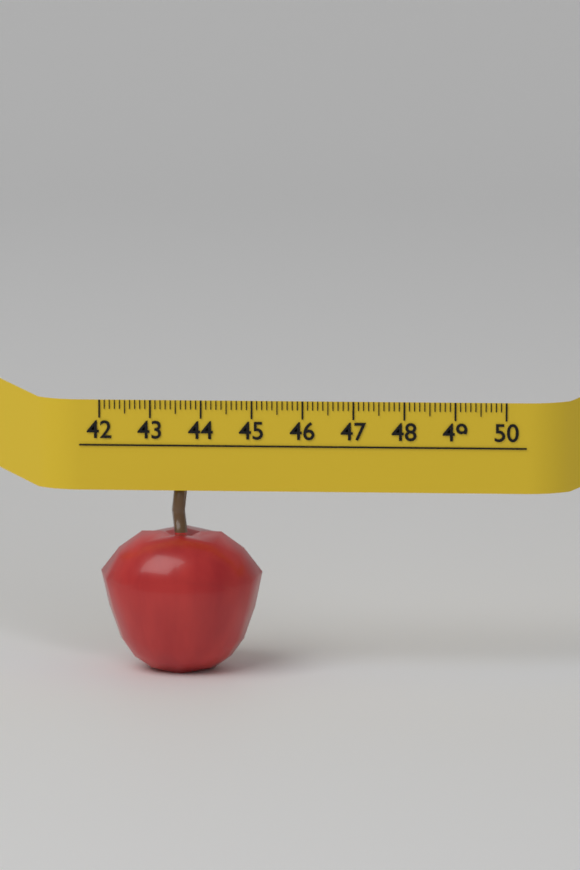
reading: 45.2 (no unit)
